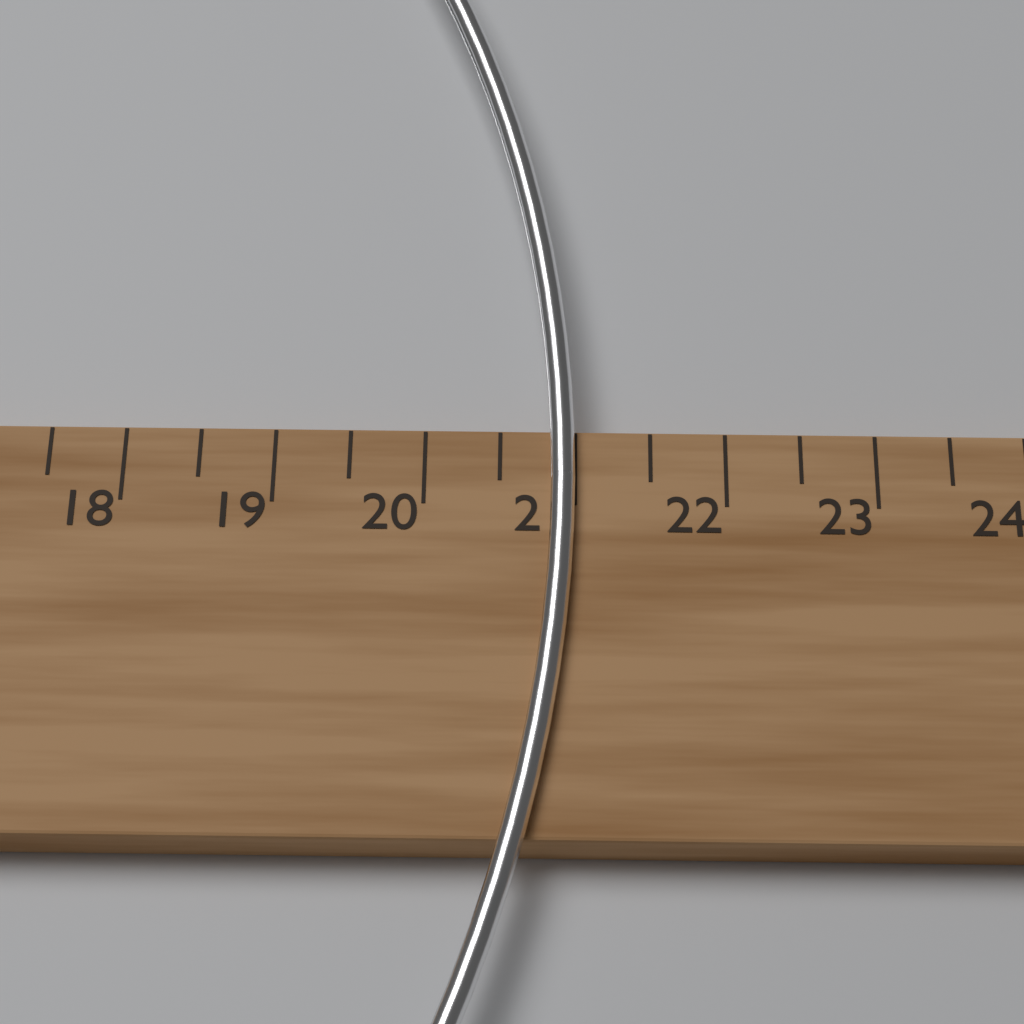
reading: 21.0 cm
